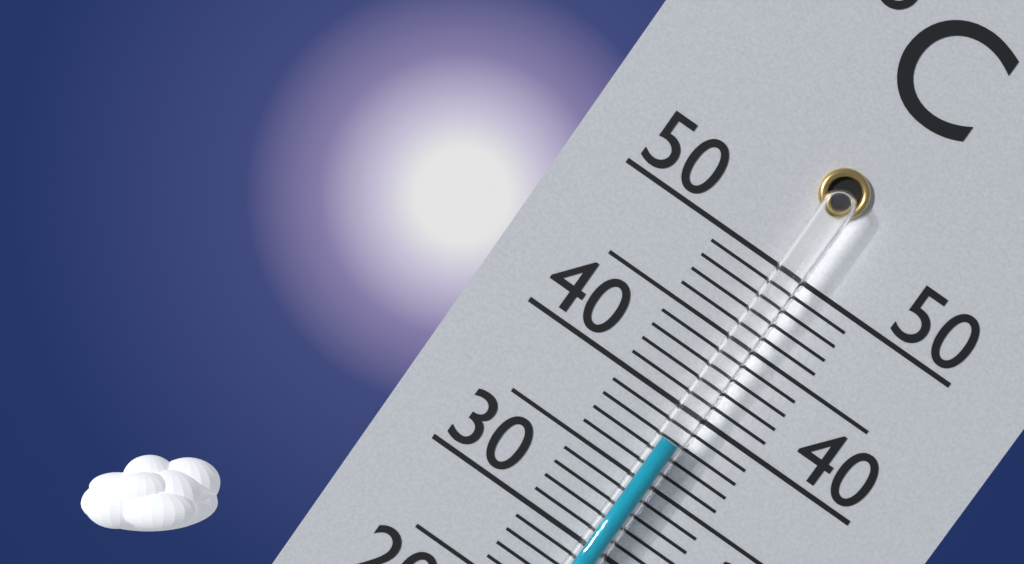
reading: 38 °C
